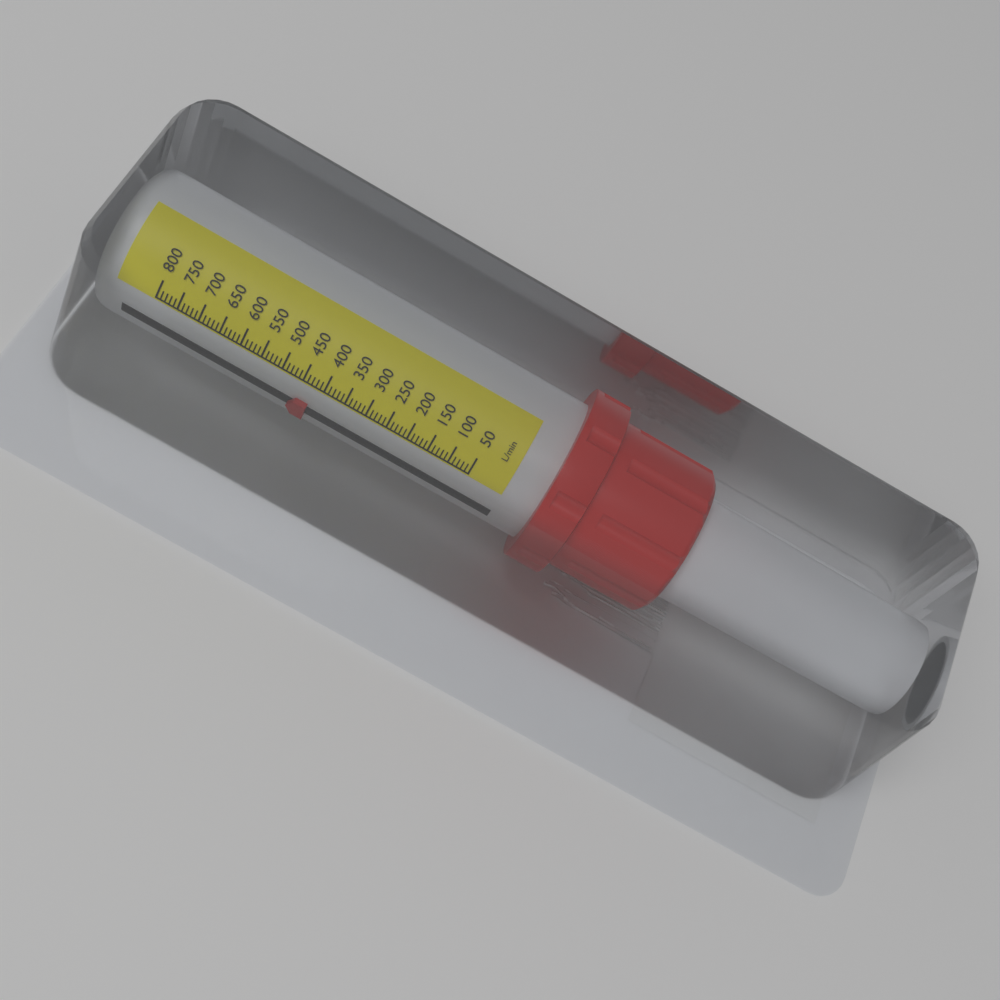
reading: 420 L/min
